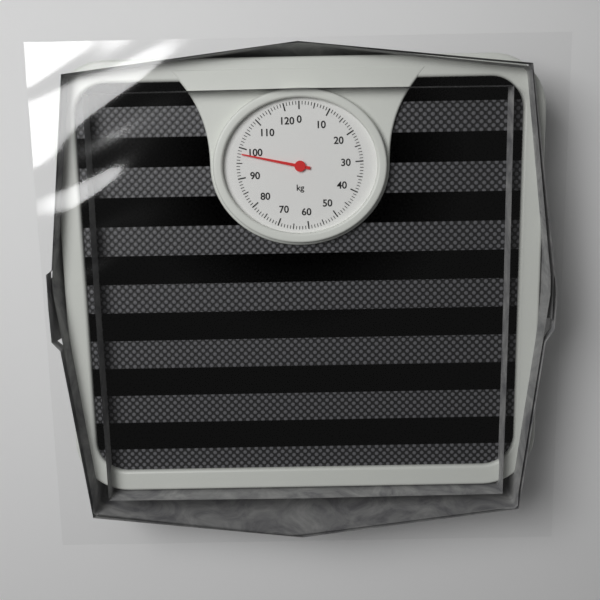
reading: 98 kg
